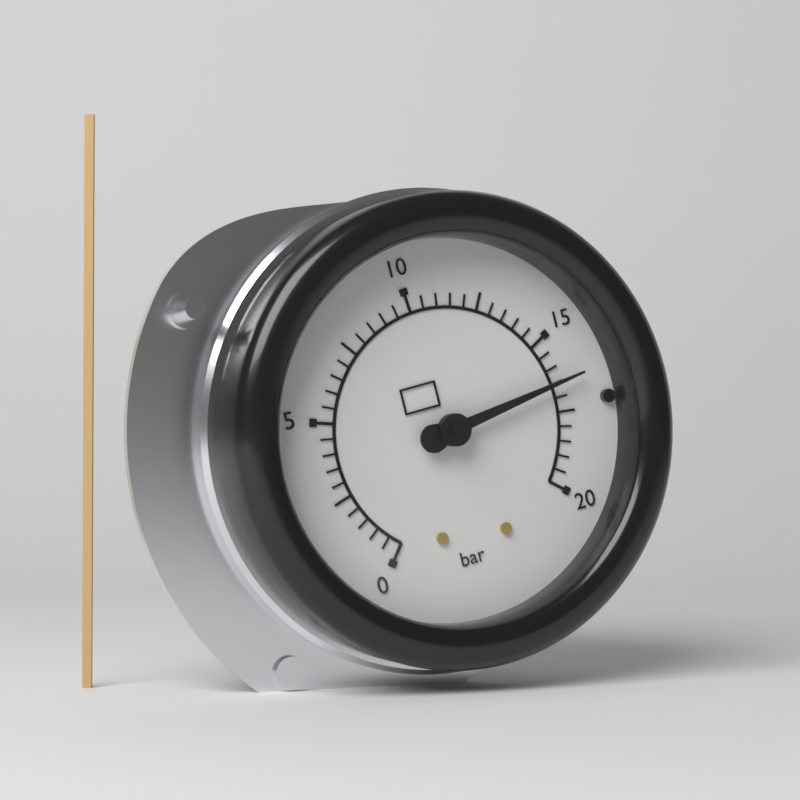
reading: 16.5 bar
